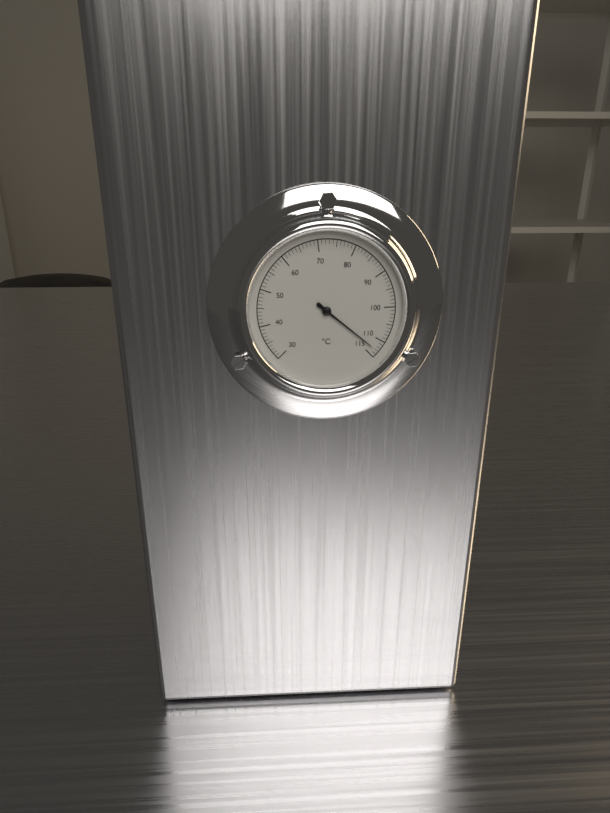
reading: 113 °C
